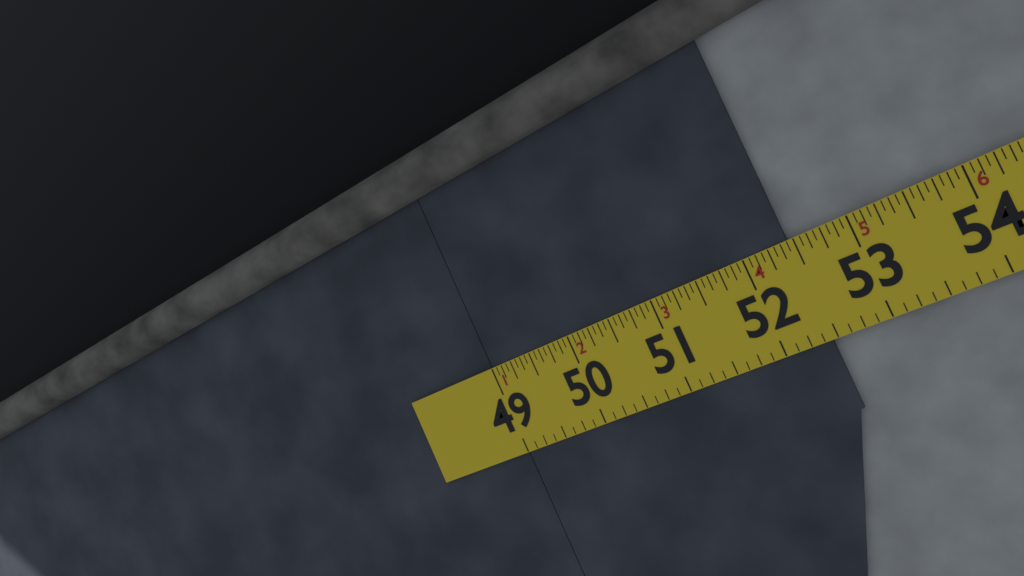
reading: 52.4375 in
